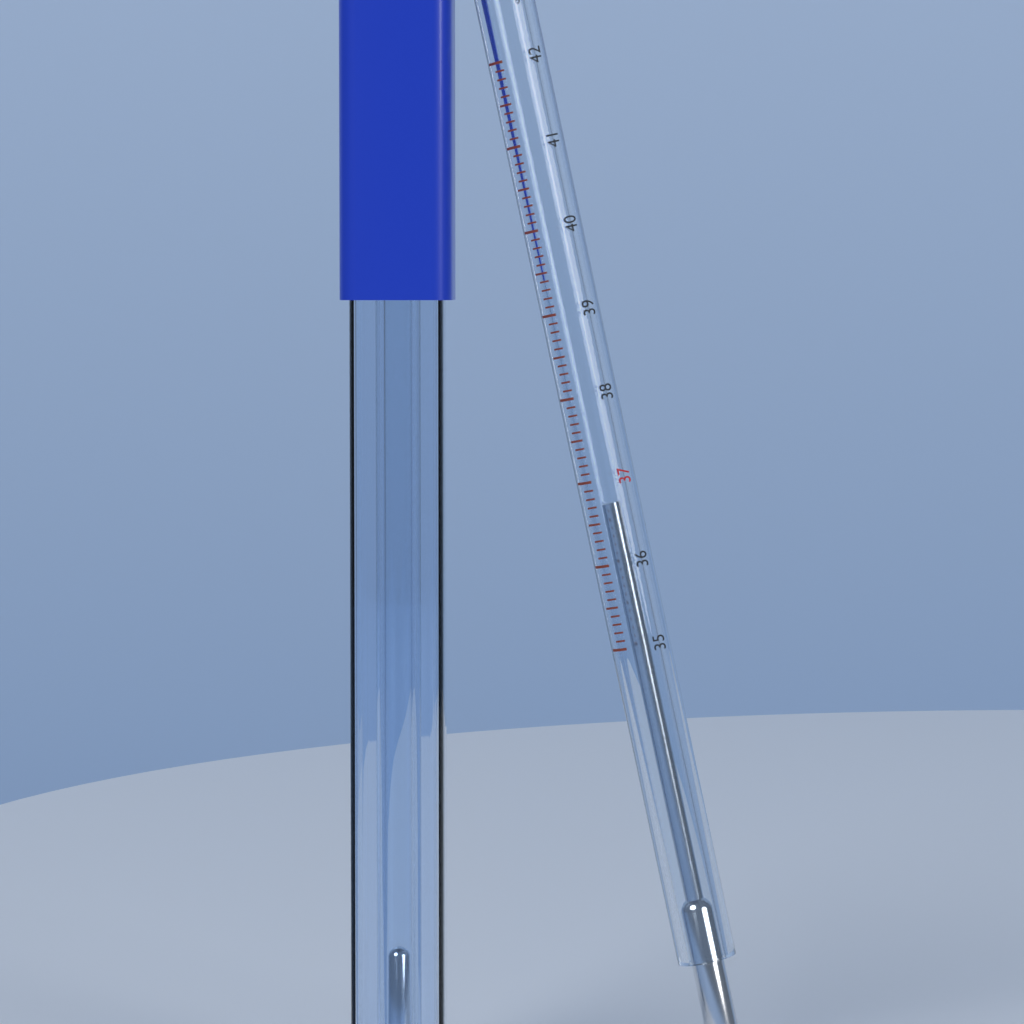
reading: 36.7 °C
